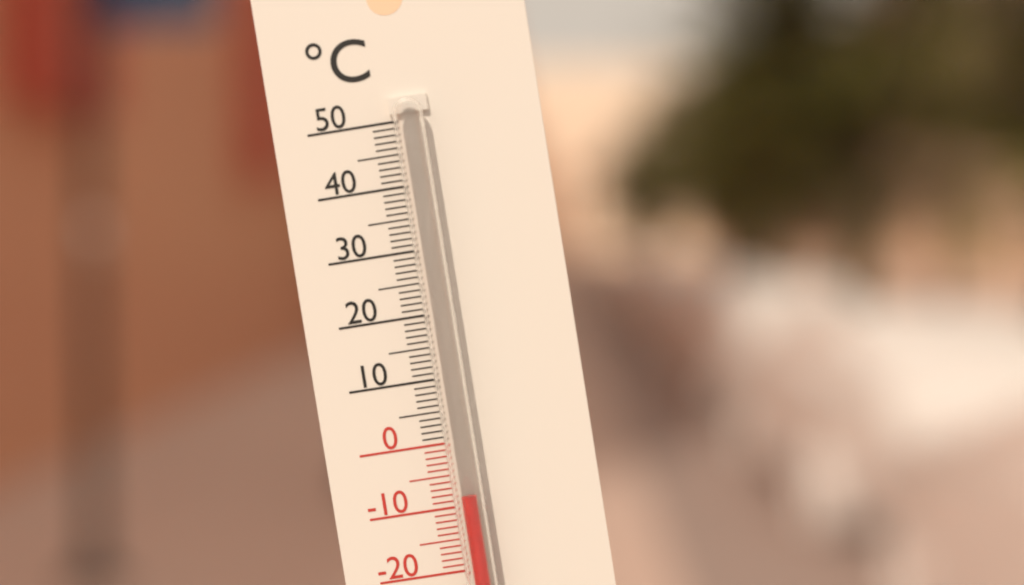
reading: -8 °C
